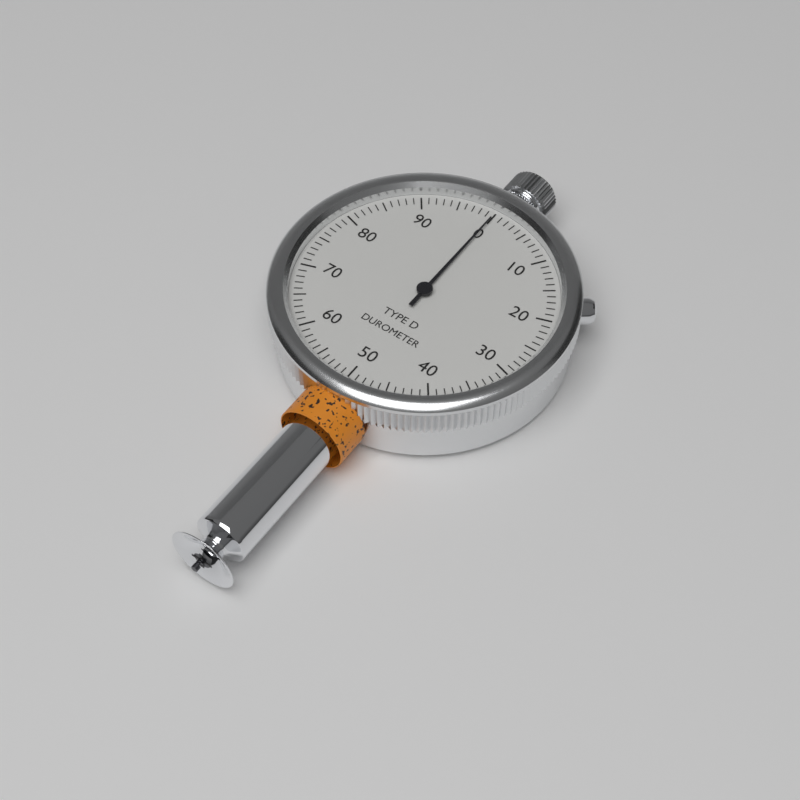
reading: 0 (no unit)
